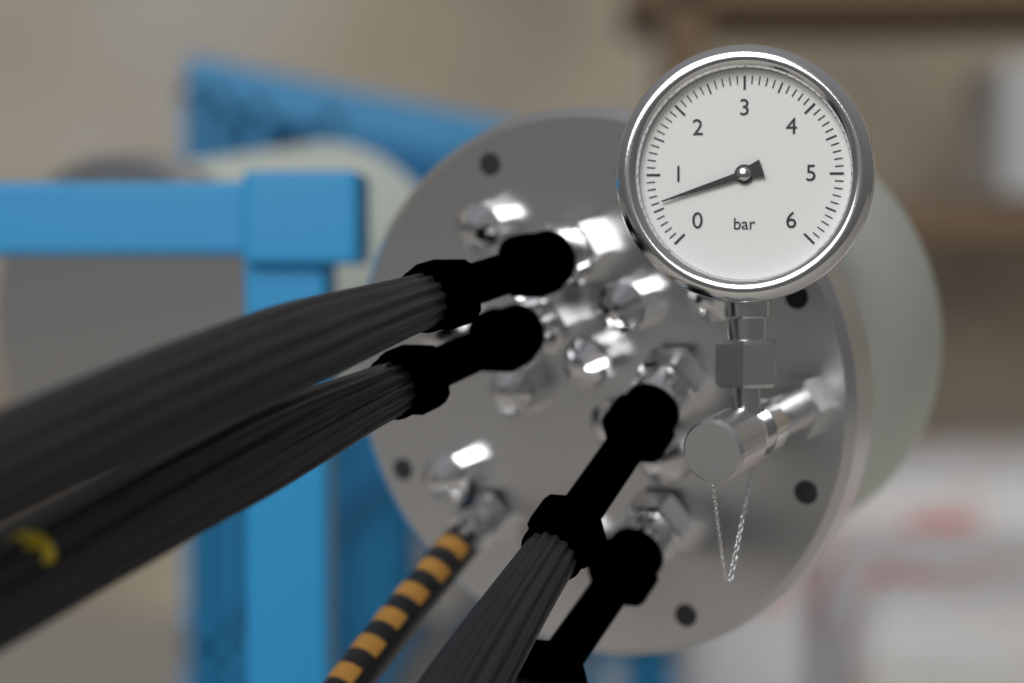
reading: 0.6 bar
